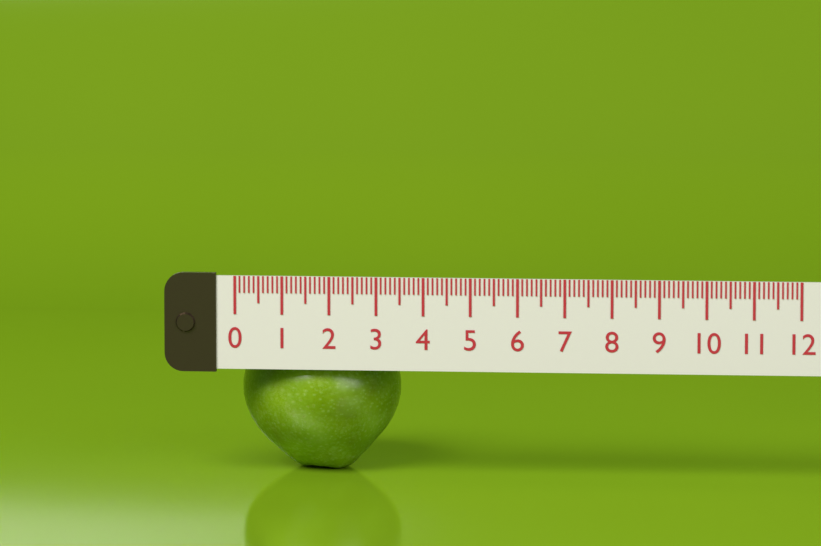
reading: 3.4 (no unit)
